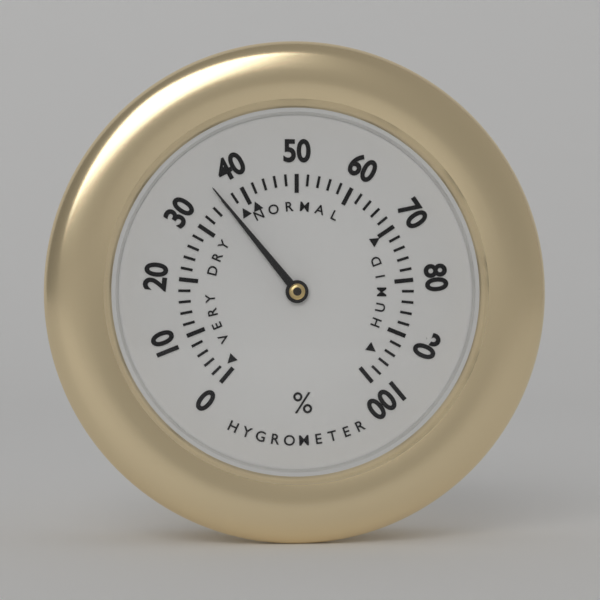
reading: 36 %
